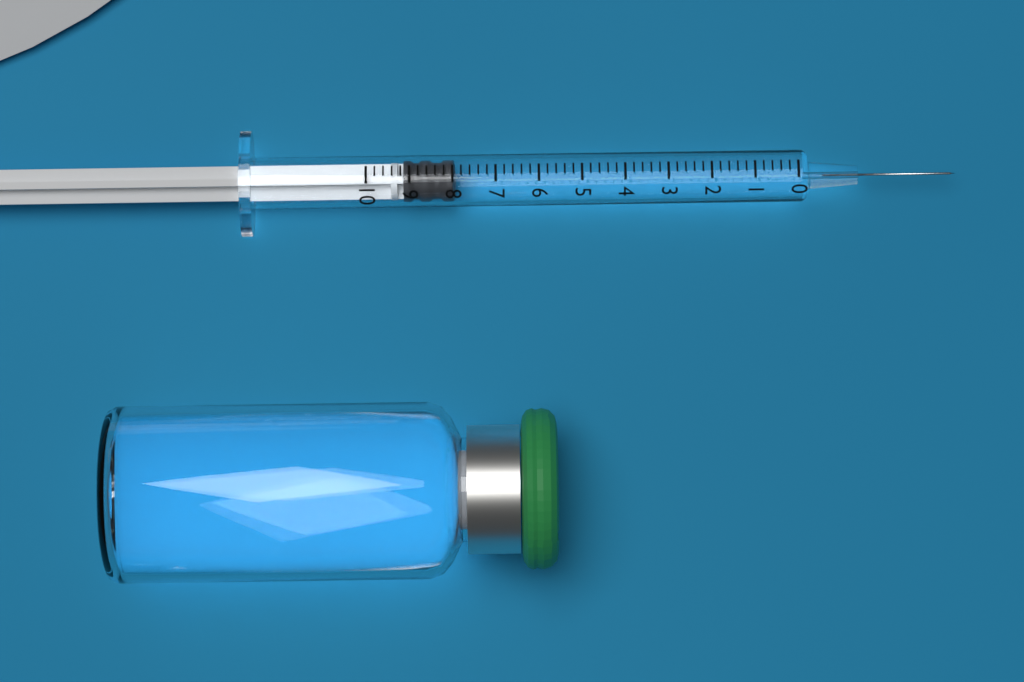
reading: 8.0 (no unit)
